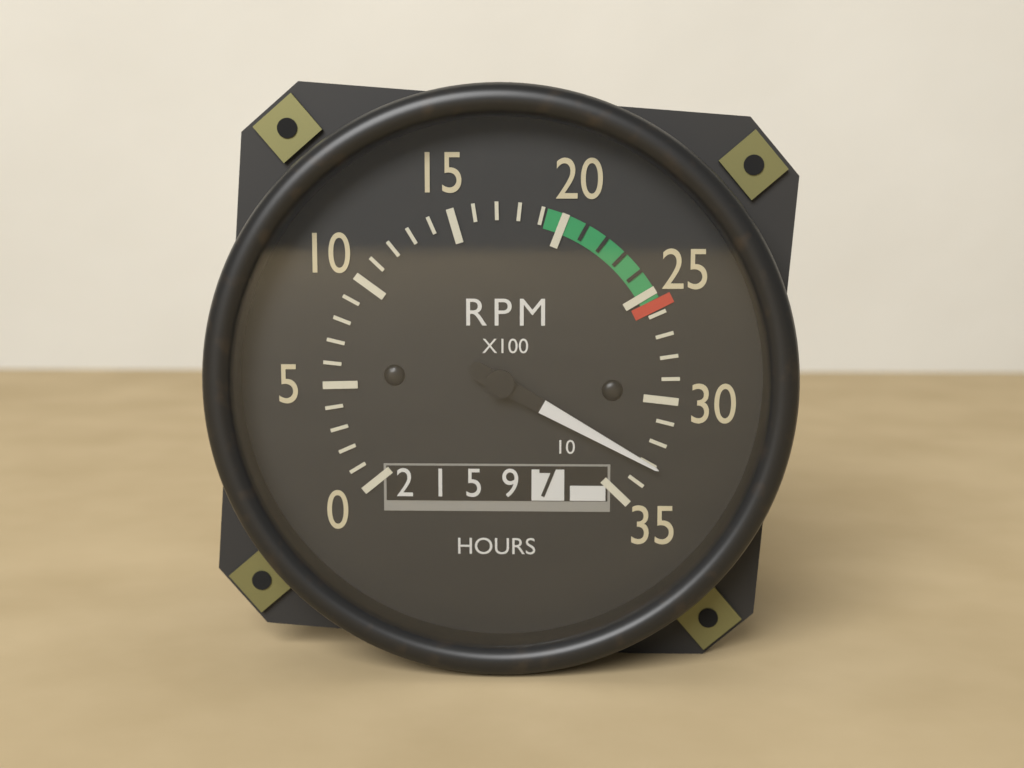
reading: 33 RPM x100
